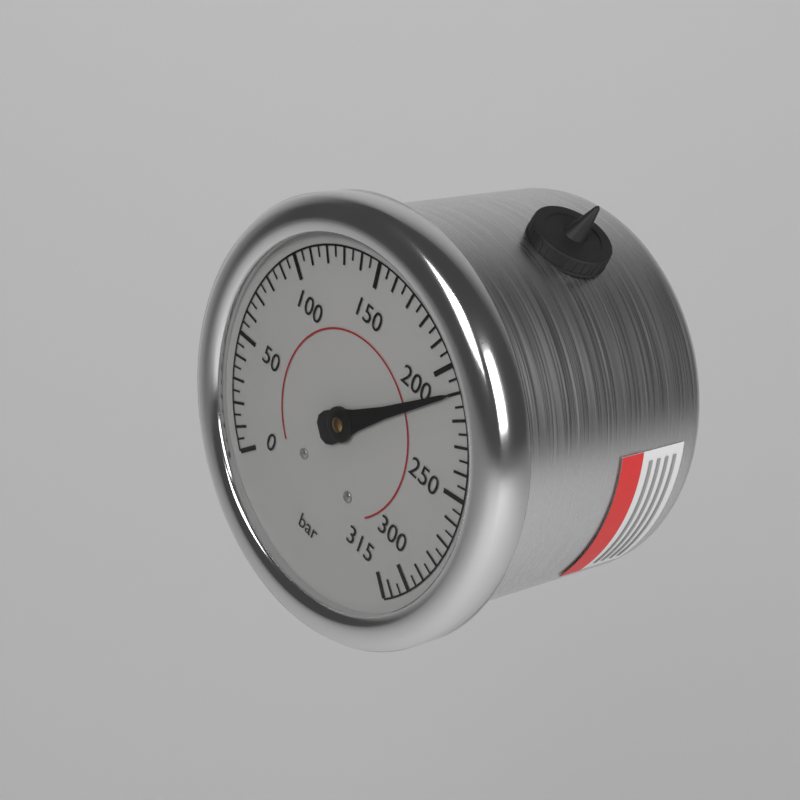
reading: 210 bar
